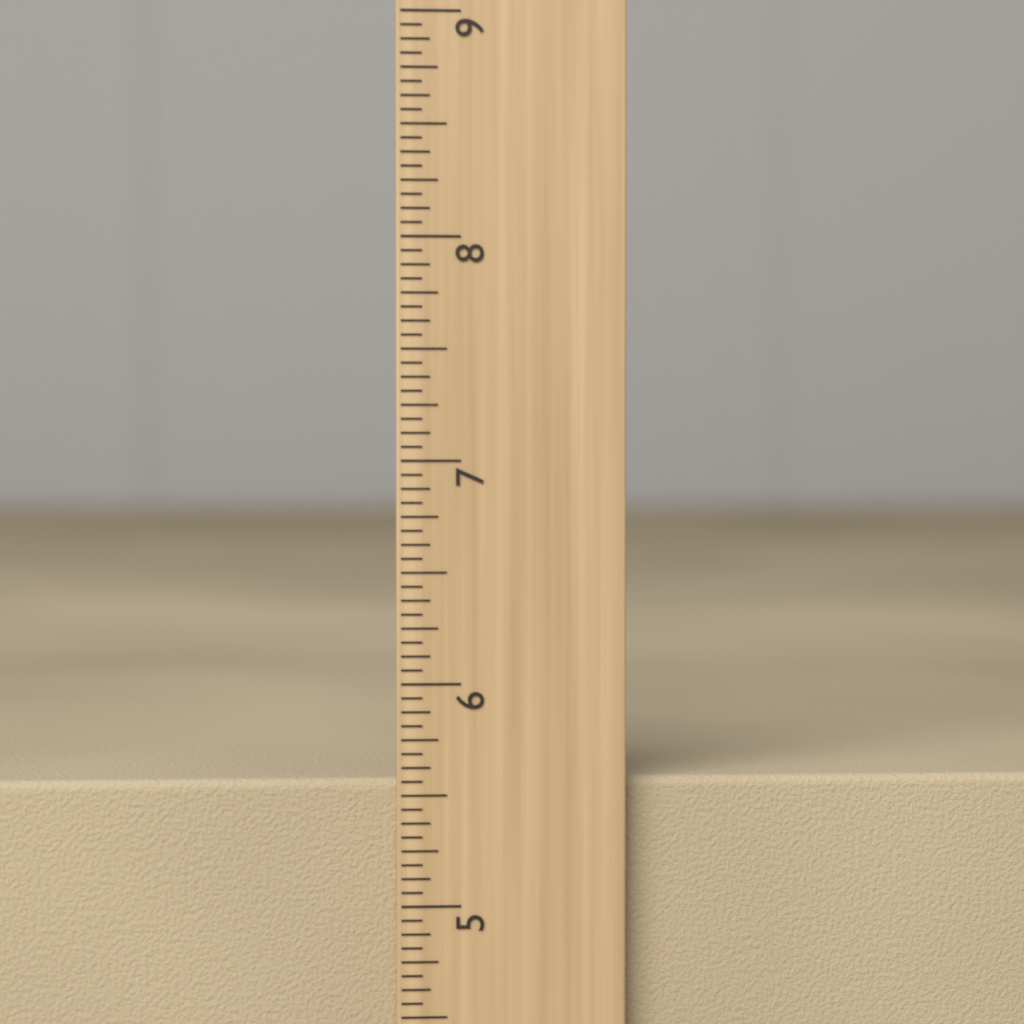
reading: 5.5625 inch
